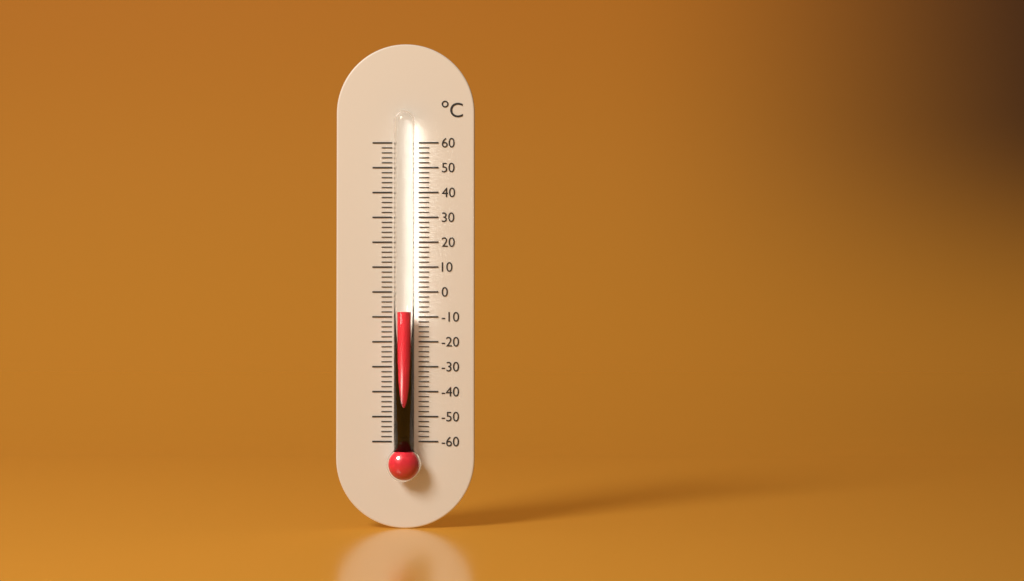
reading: -8 °C
